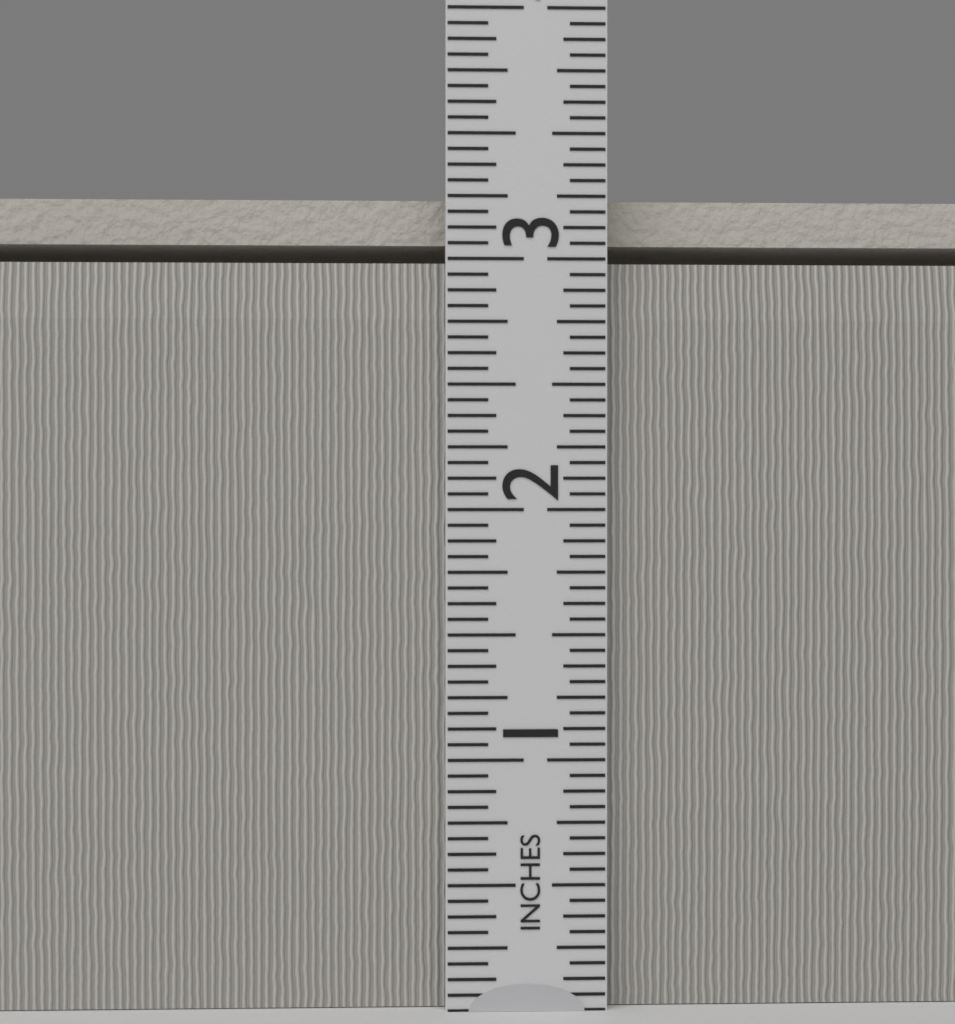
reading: 3.2500 in
